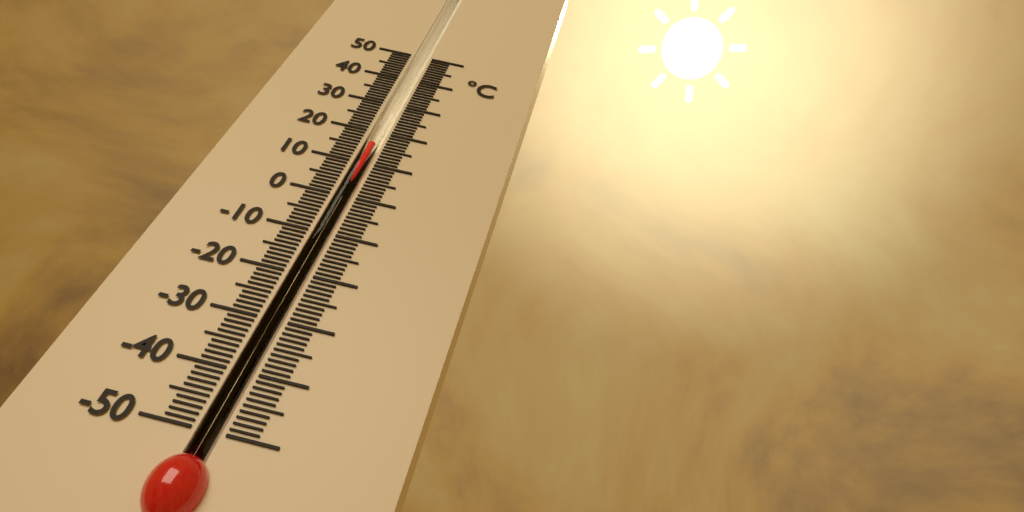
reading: 16 °C
